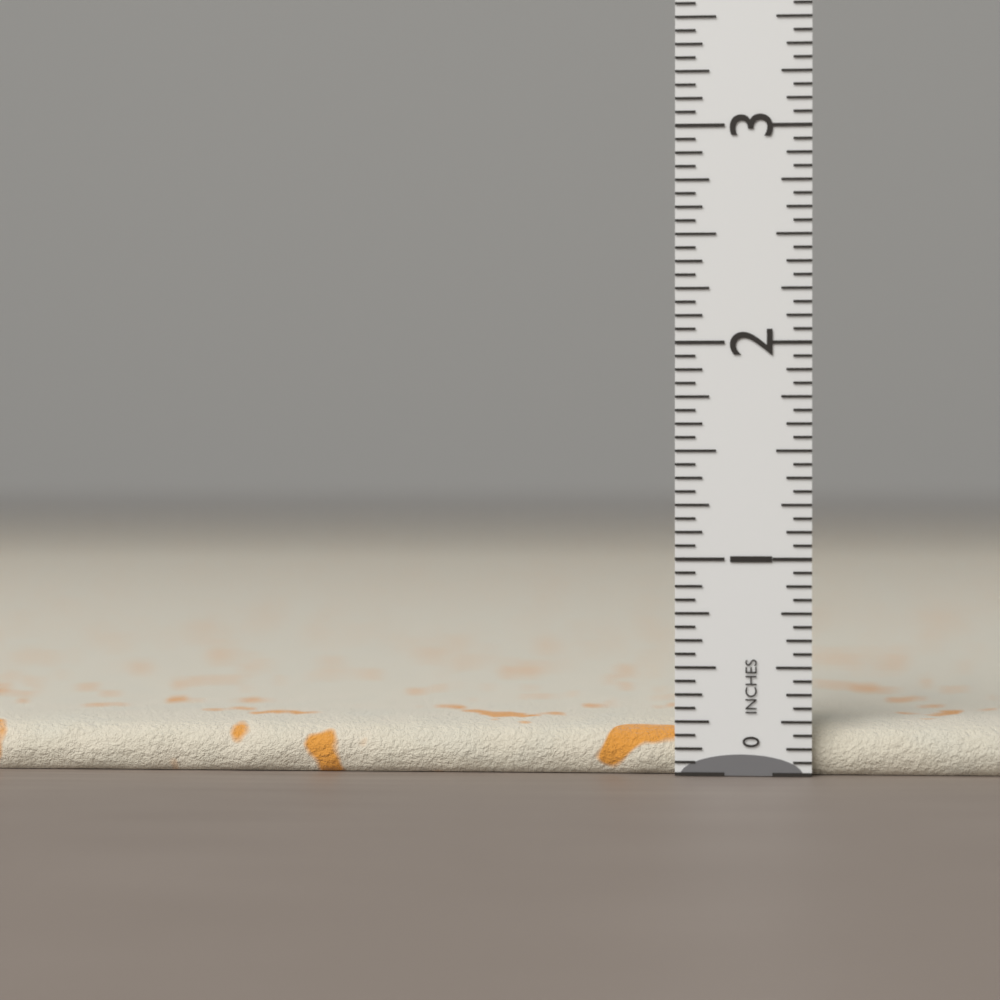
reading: 0.2500 in
